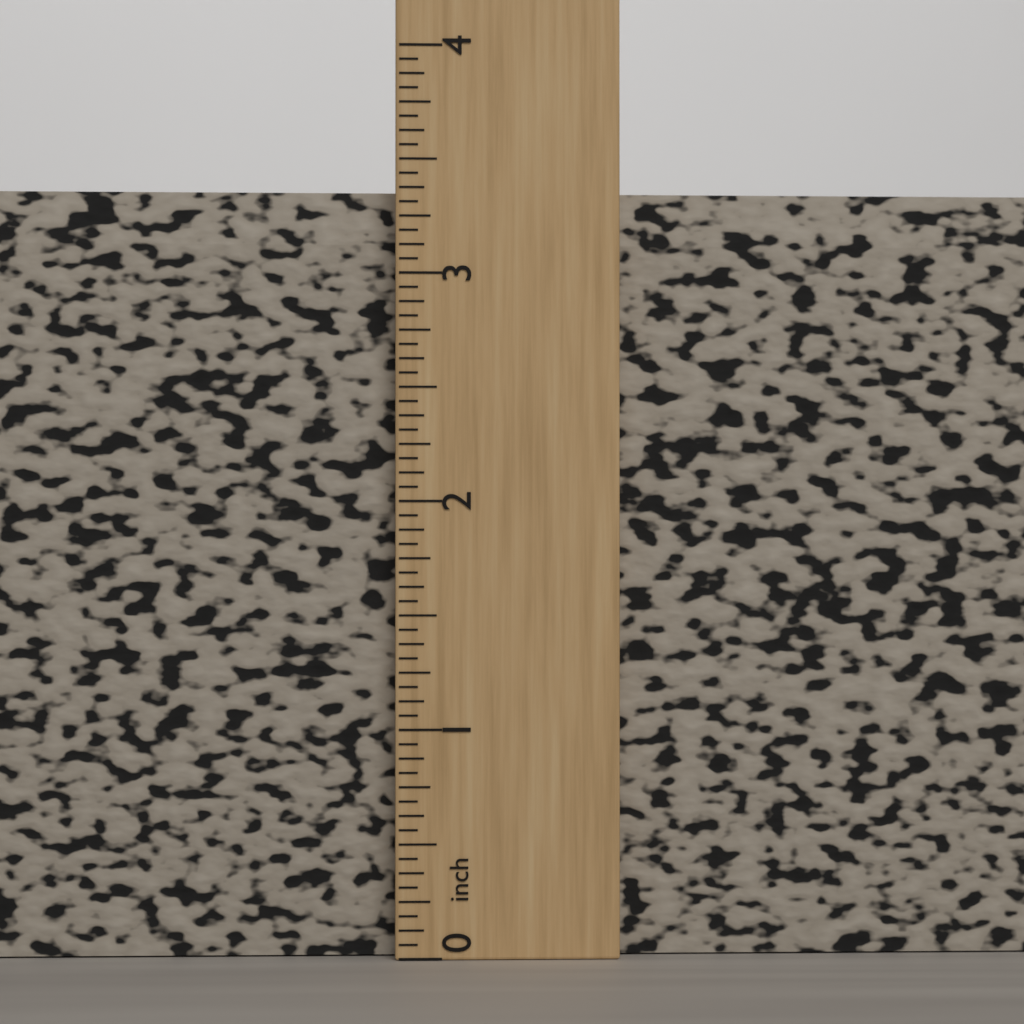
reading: 3.3750 inch
